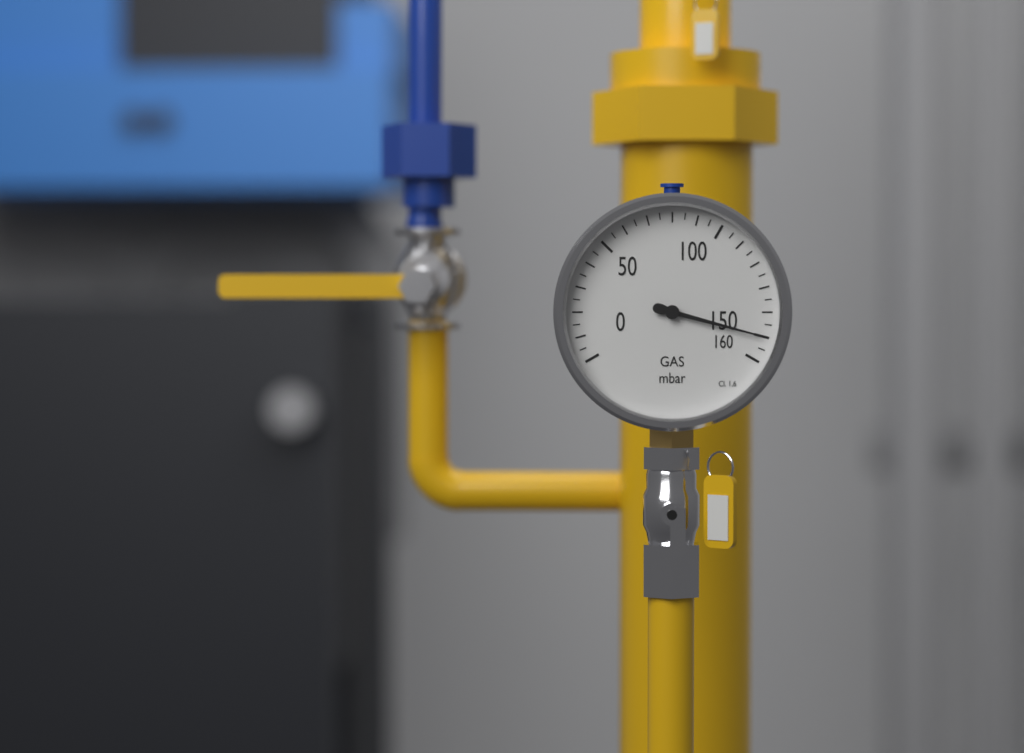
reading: 150 mbar
